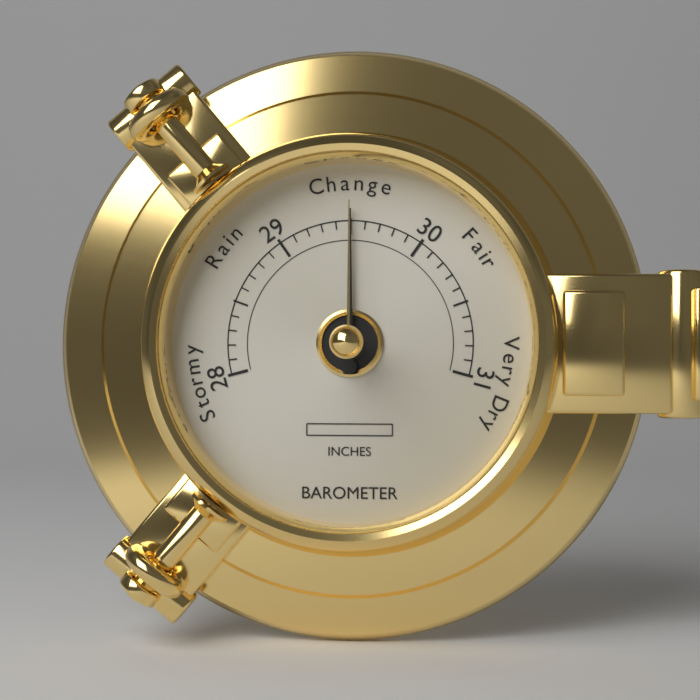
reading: 29.5 inches
